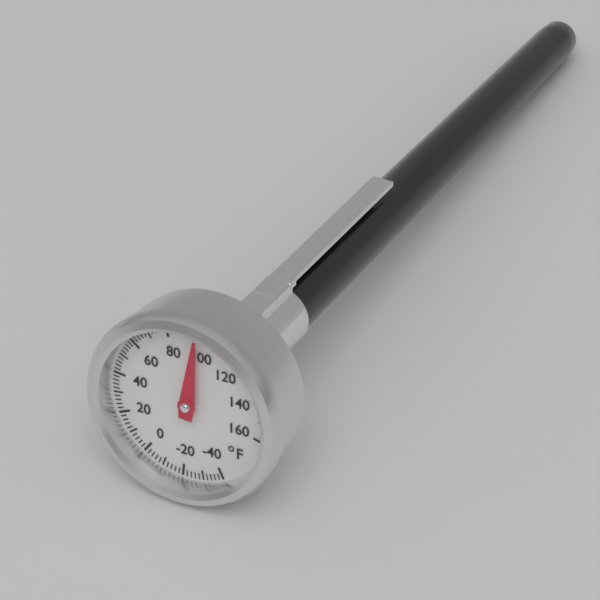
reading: 96 °F
